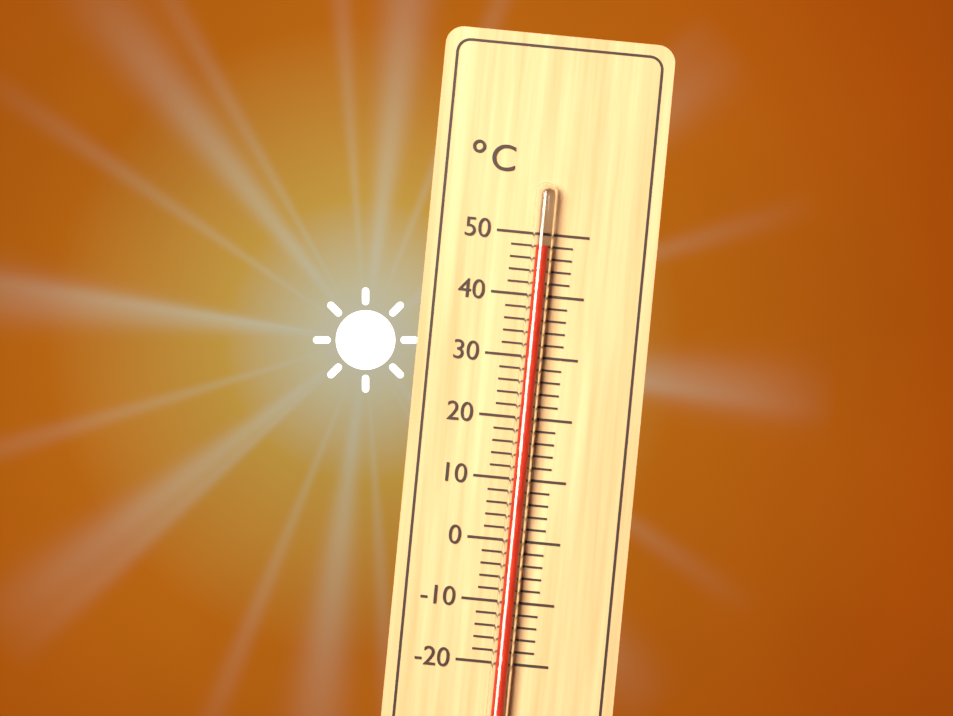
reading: 48 °C
